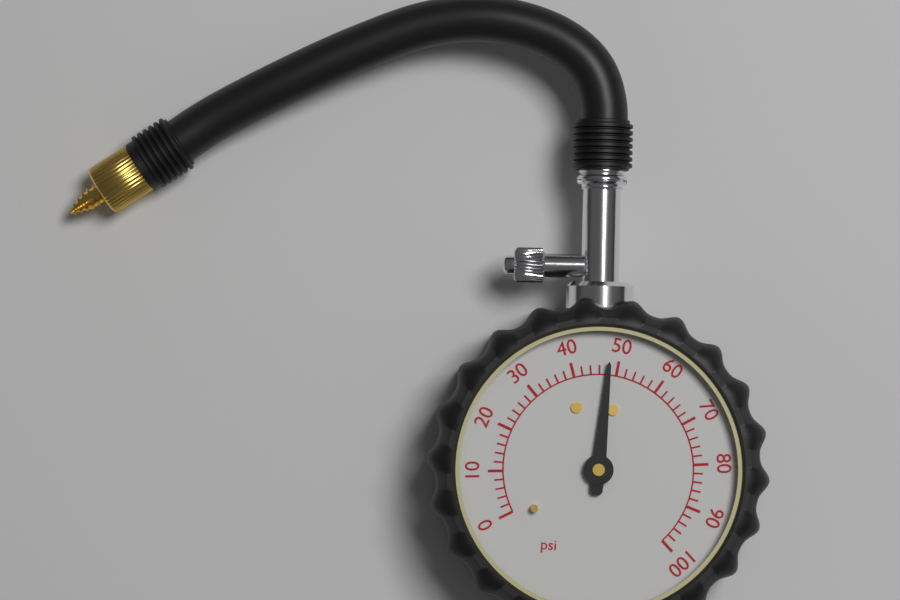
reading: 48 psi
